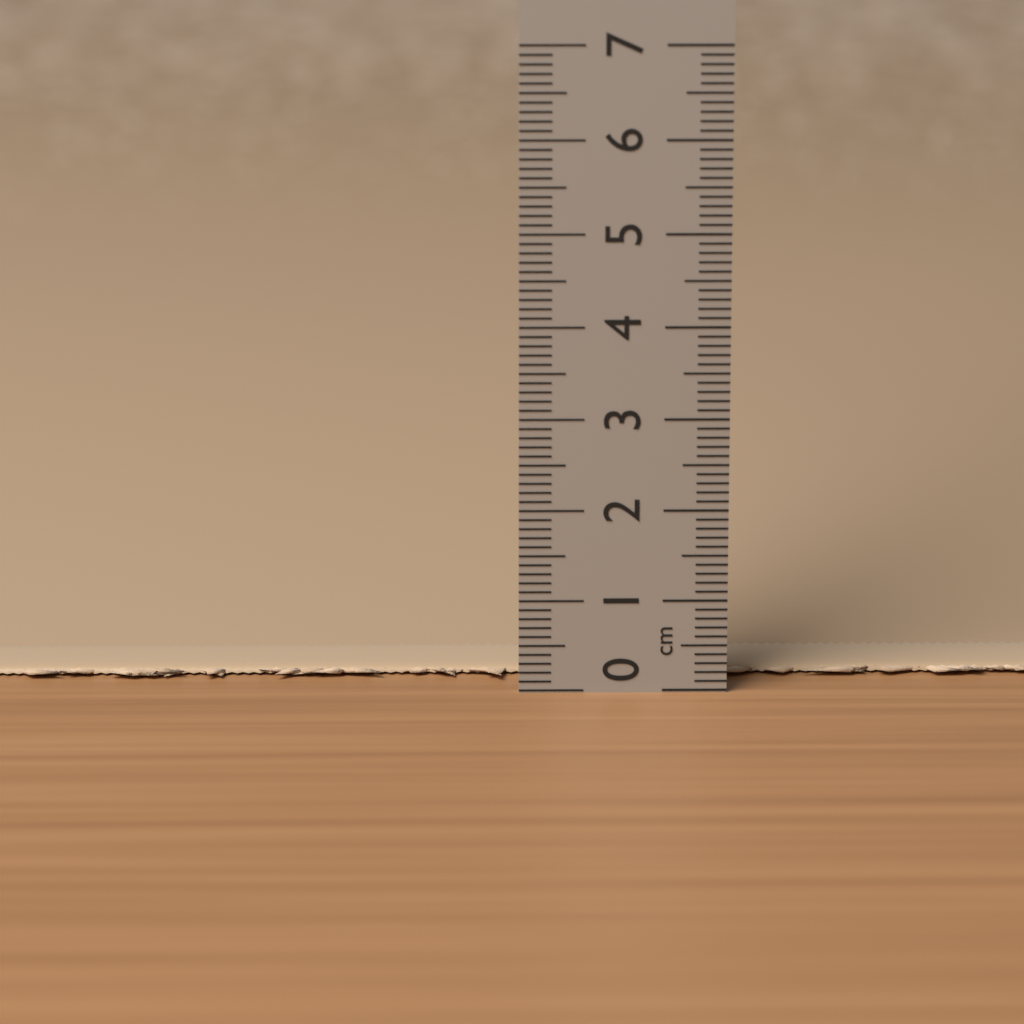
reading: 0.1 cm
